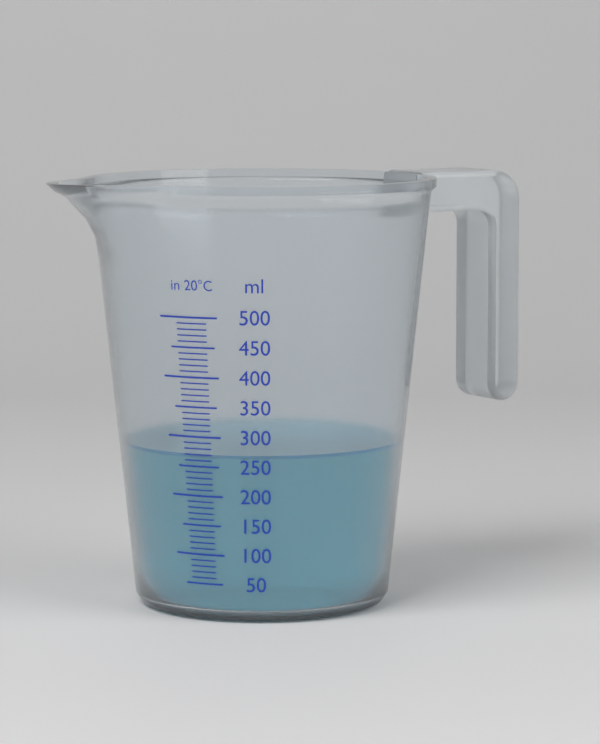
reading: 270 ml
